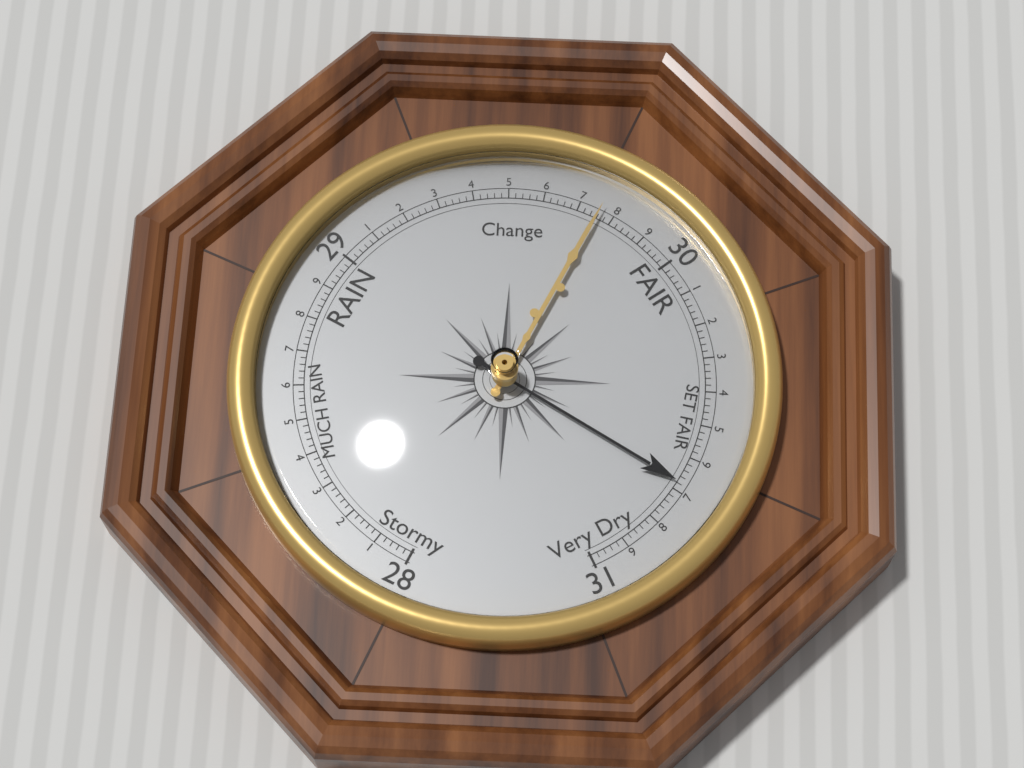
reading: 30.68 (no unit)
